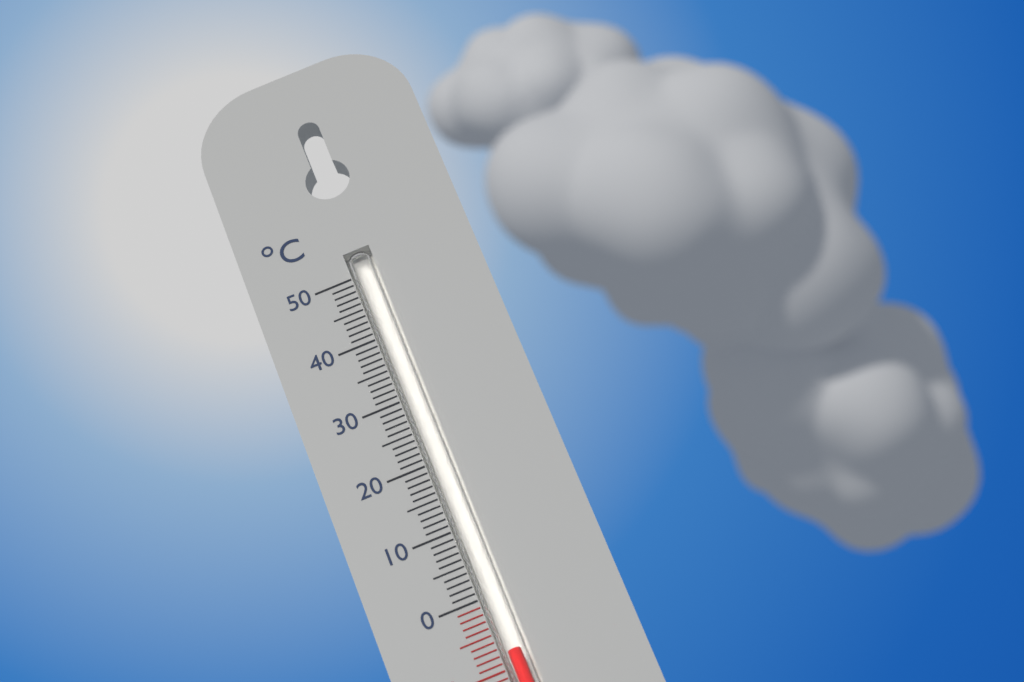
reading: -8 °C
